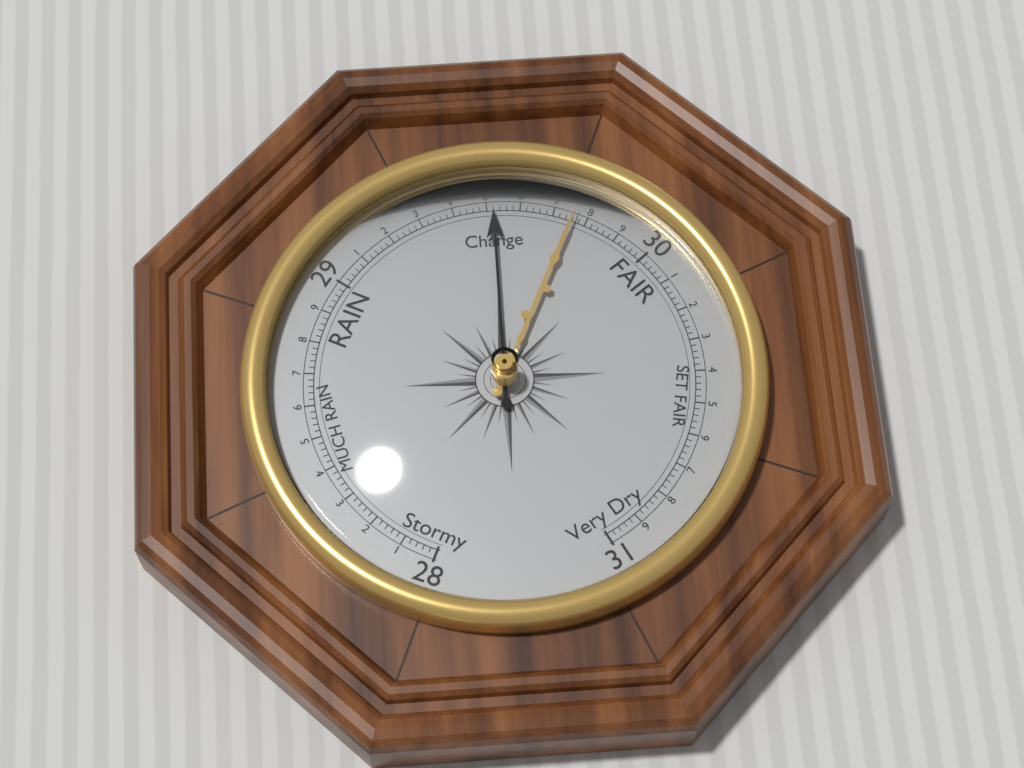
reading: 29.52 (no unit)
